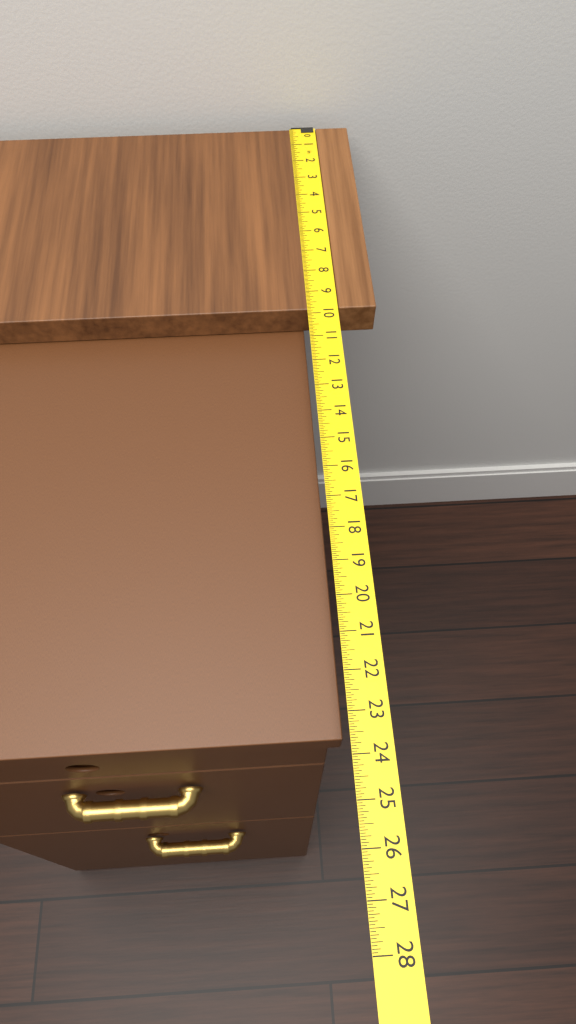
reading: 9.8125 in
